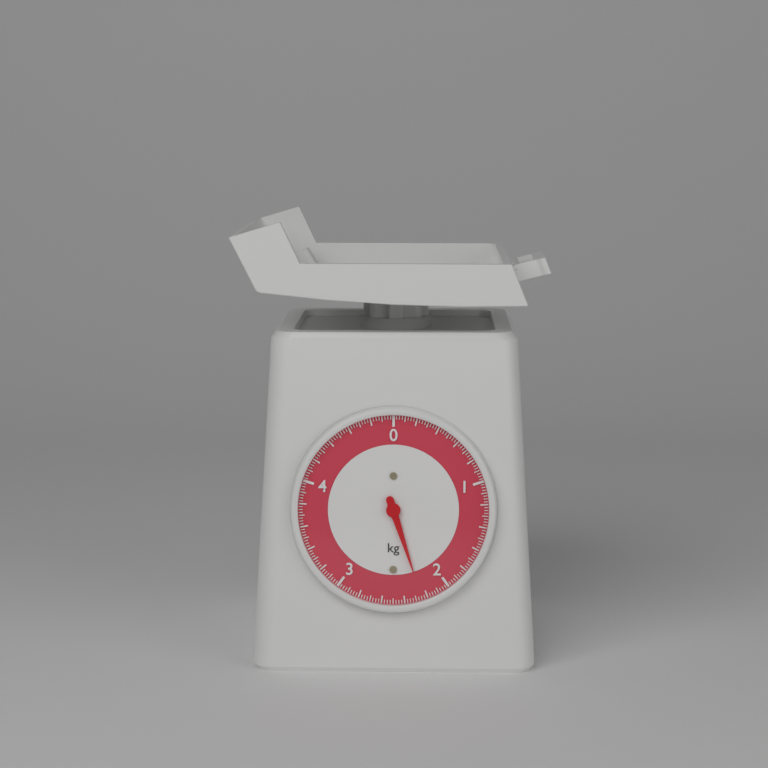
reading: 2.250 kg
